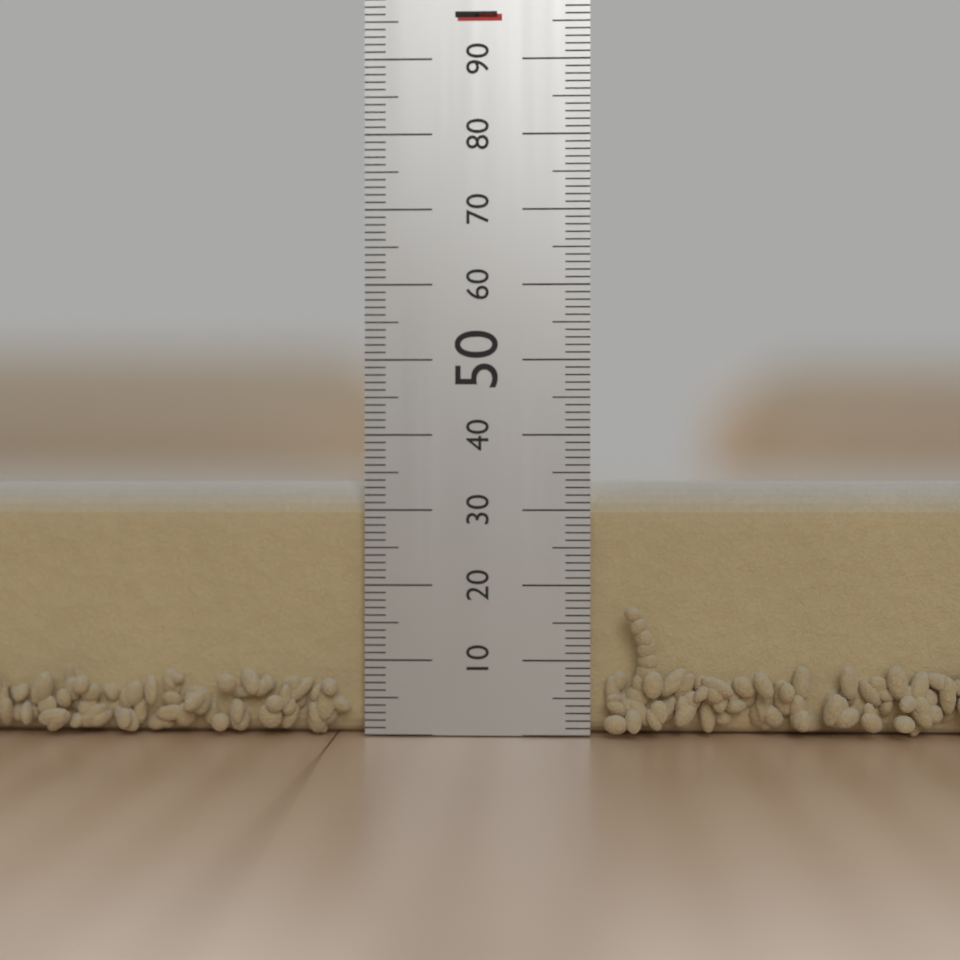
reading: 34 mm
